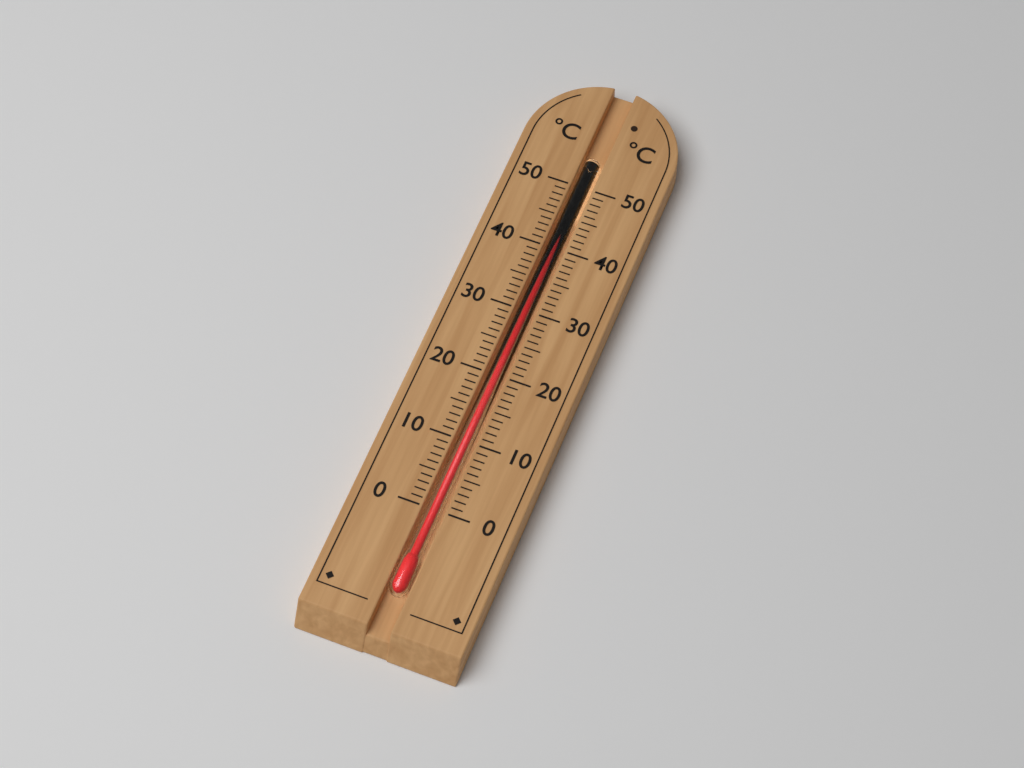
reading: 45 °C
